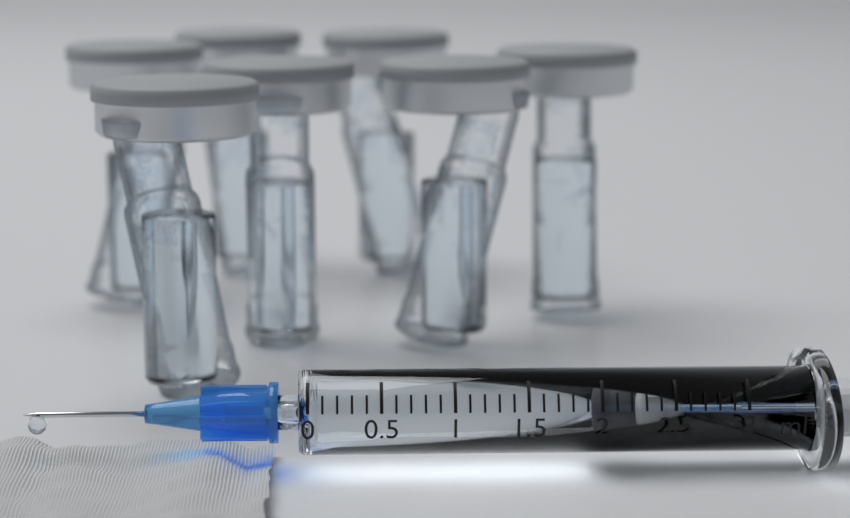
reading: 1.9 ml
